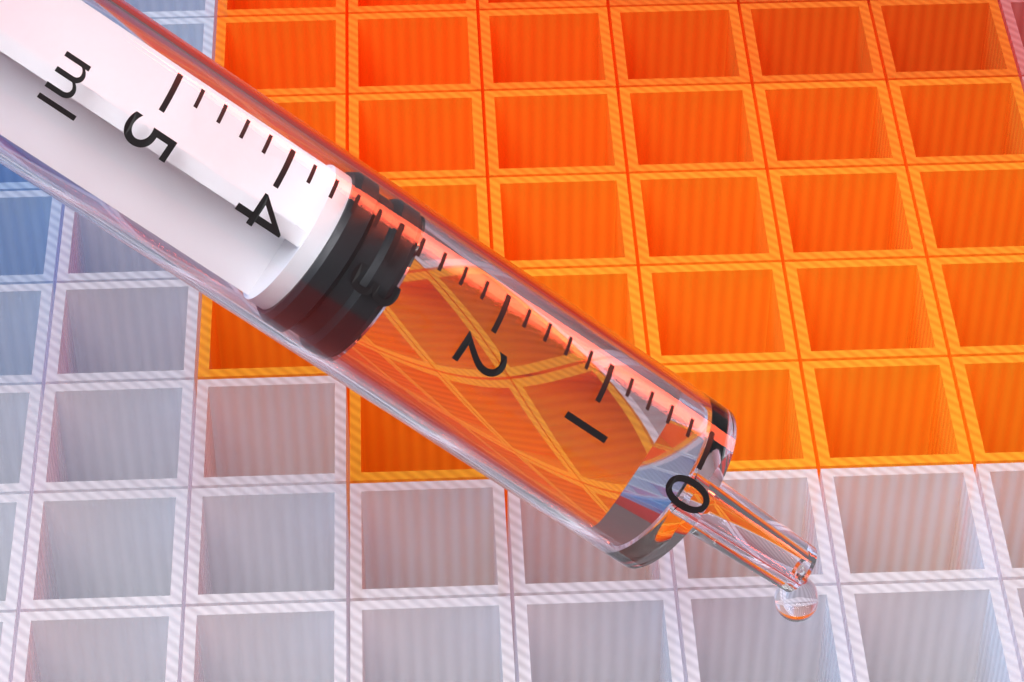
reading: 2.8 ml
